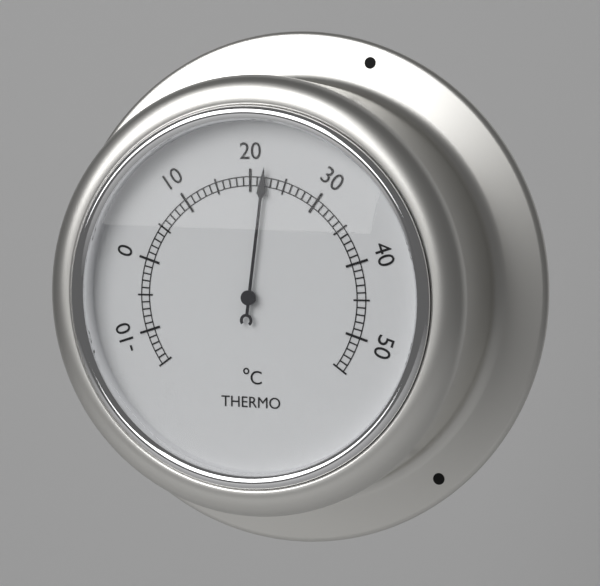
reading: 22 °C
